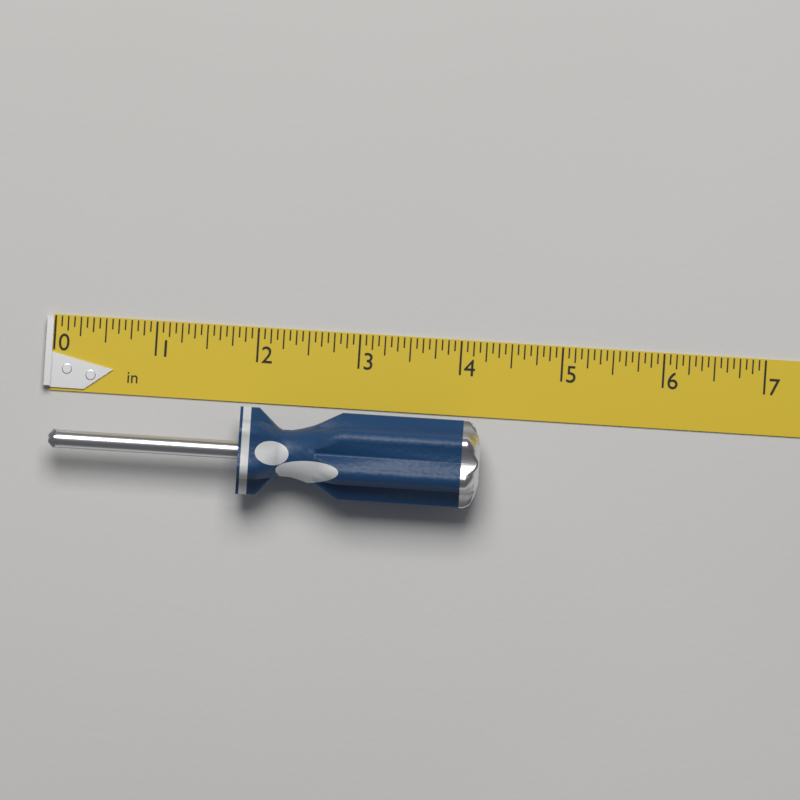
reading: 4.2500 in
